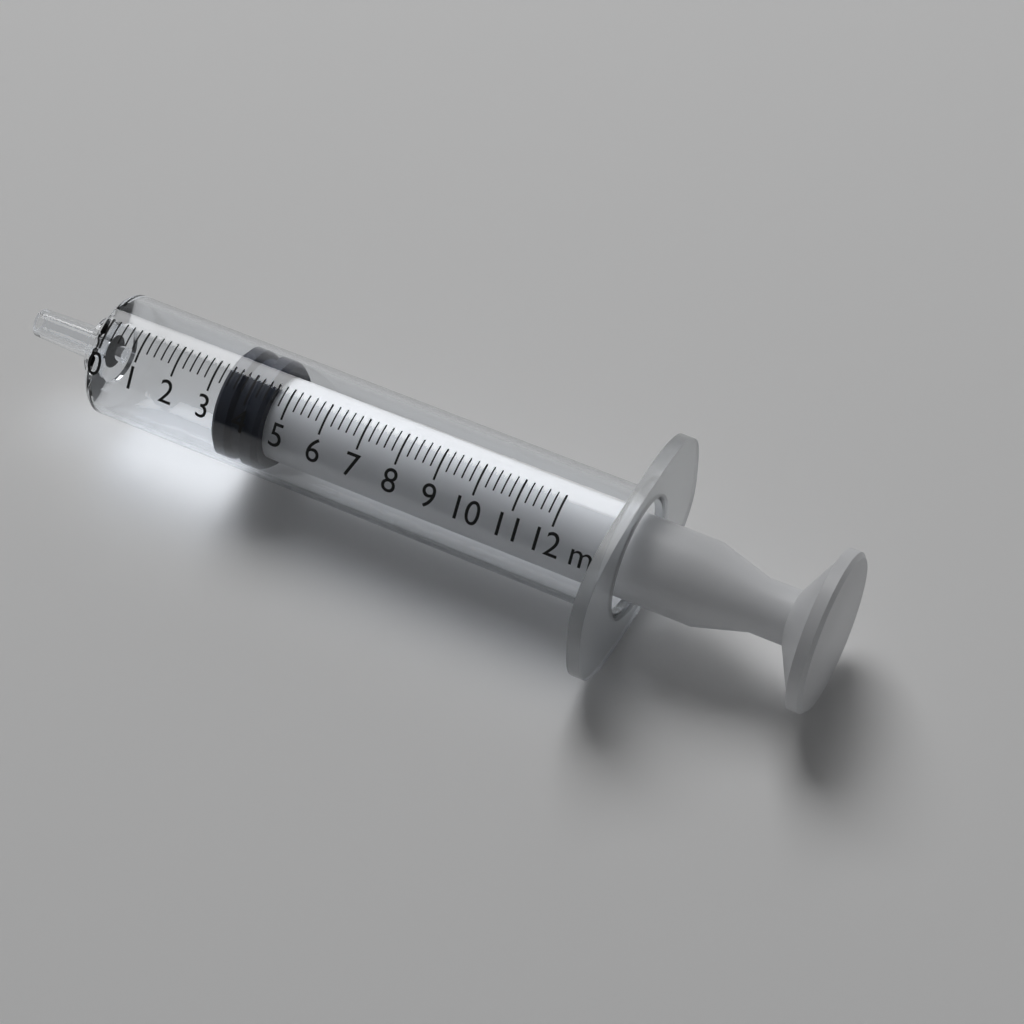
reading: 3.2 ml
